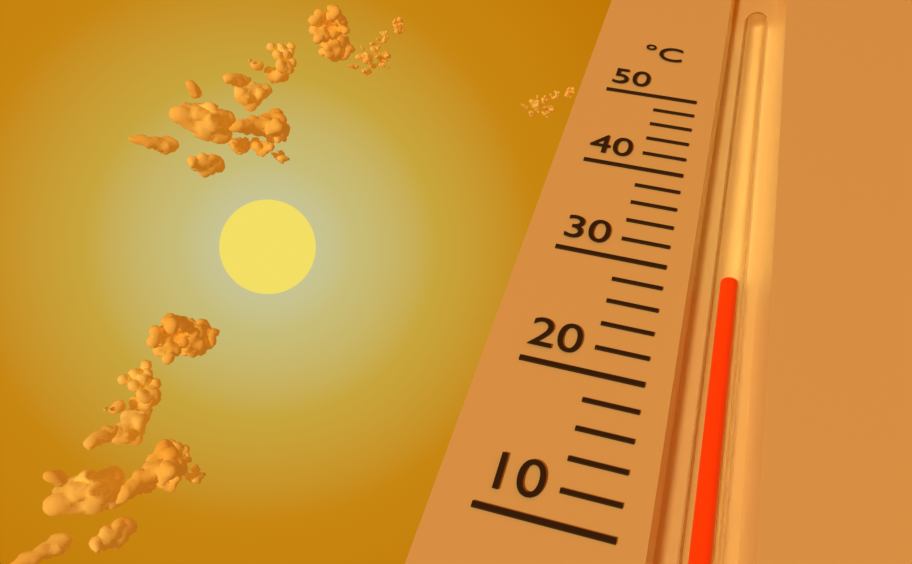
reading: 30 °C
